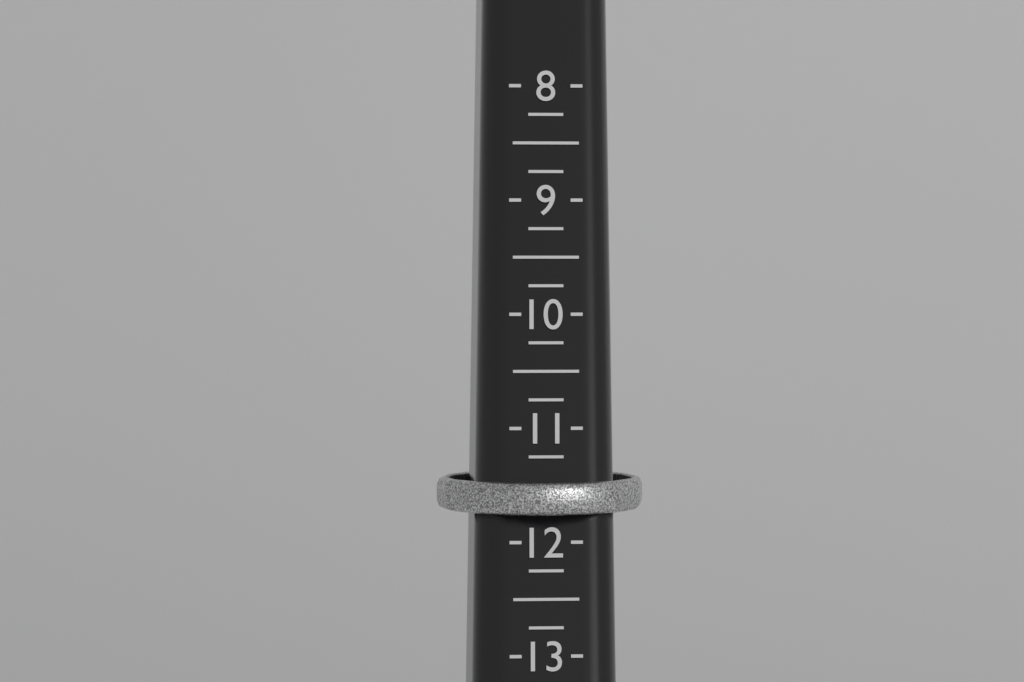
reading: 11.75 (no unit)
